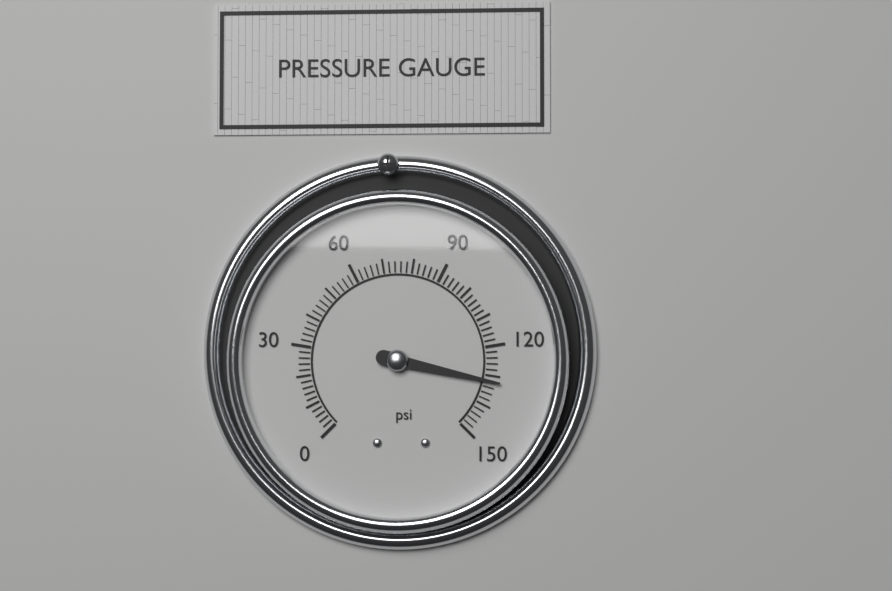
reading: 132 psi
